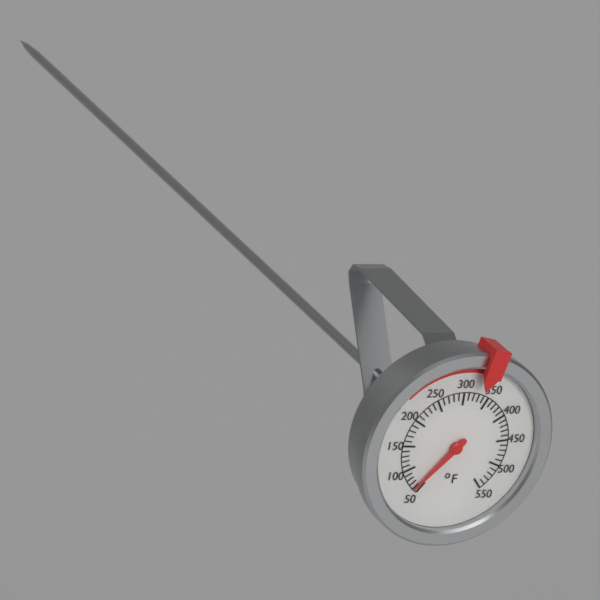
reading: 60 °F
